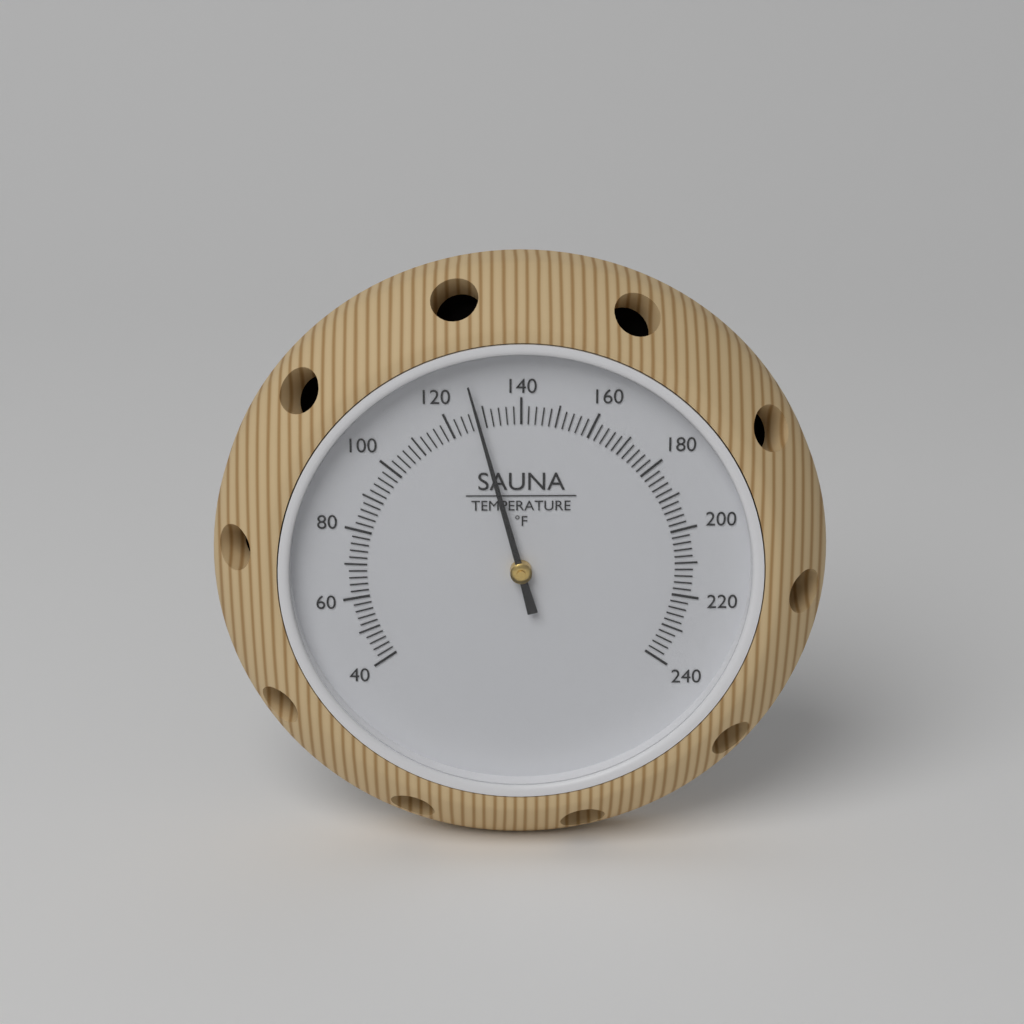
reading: 128 °F
